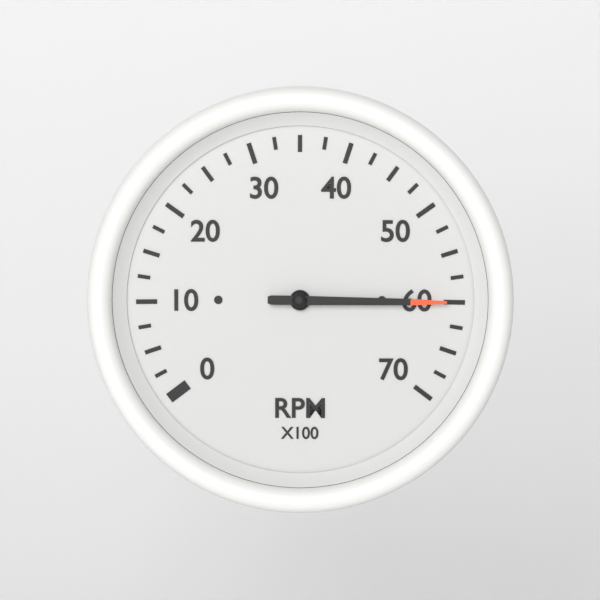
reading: 60.0 RPM x100
